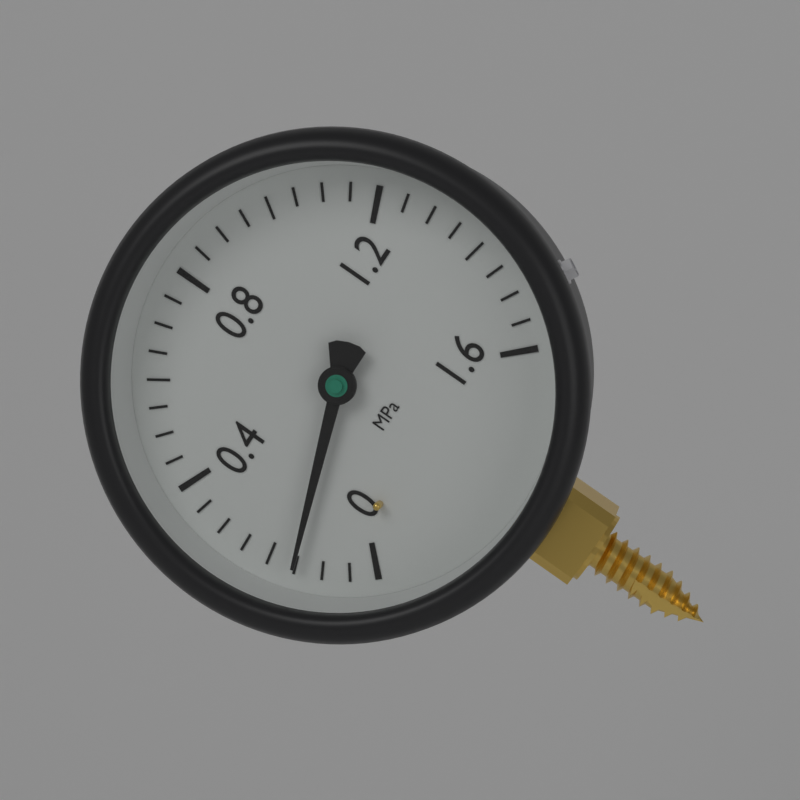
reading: 0.15 MPa
